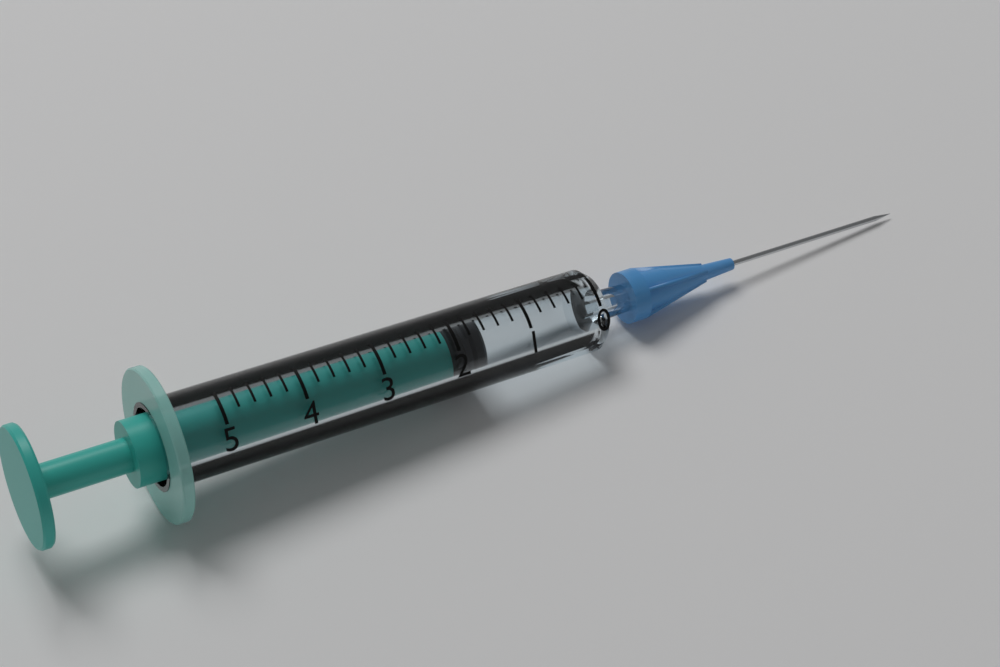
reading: 1.6 (no unit)
